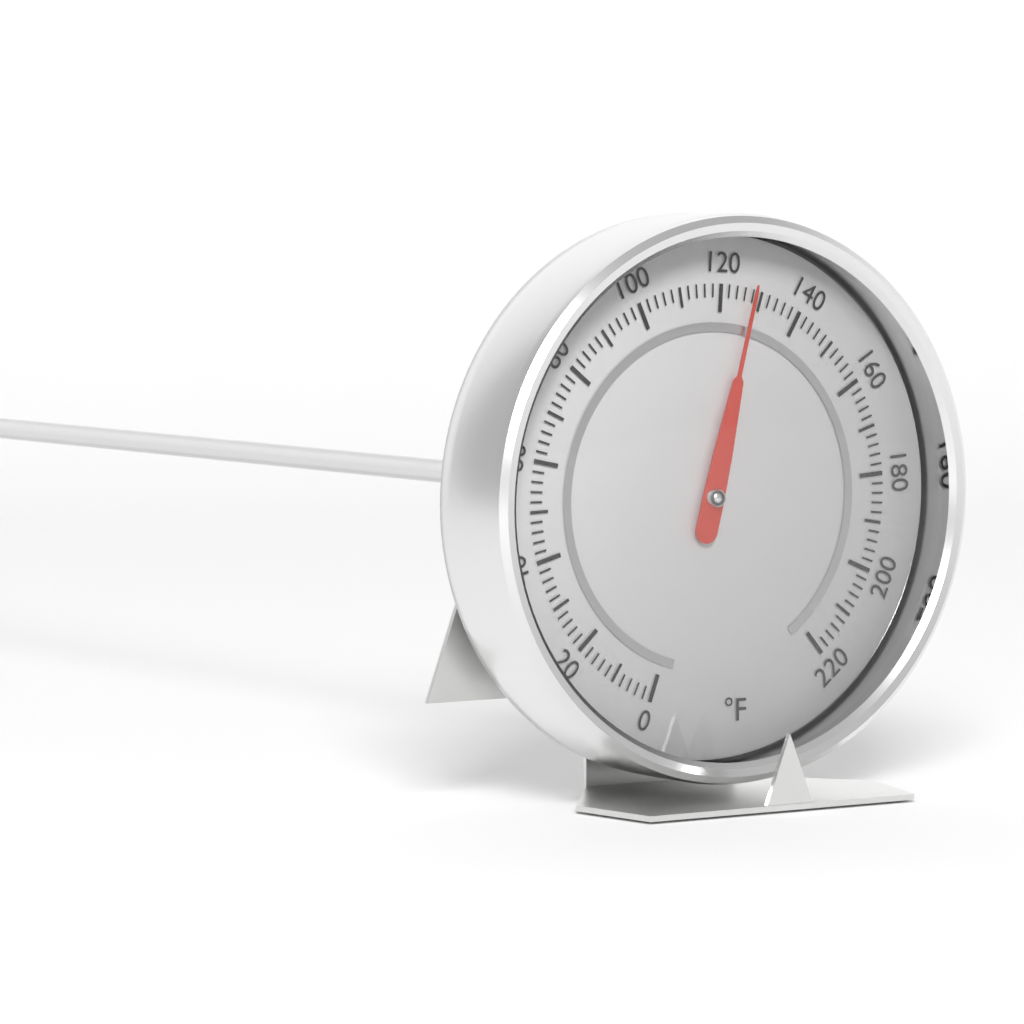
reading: 128 °F
